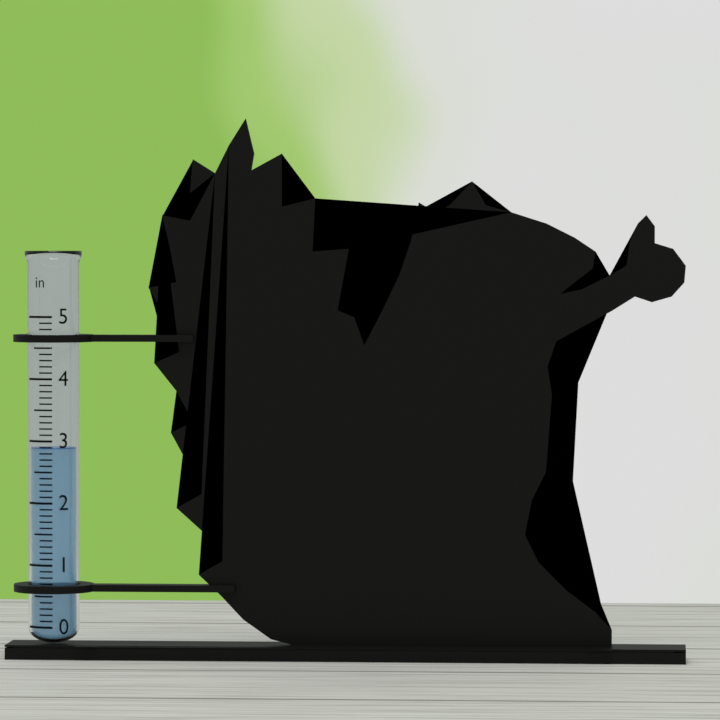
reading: 2.9 in
